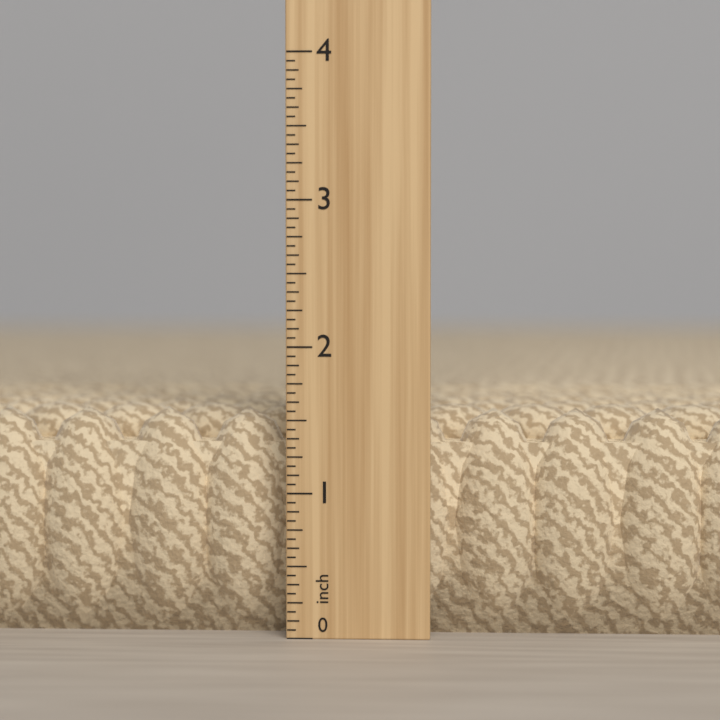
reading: 1.5625 in
